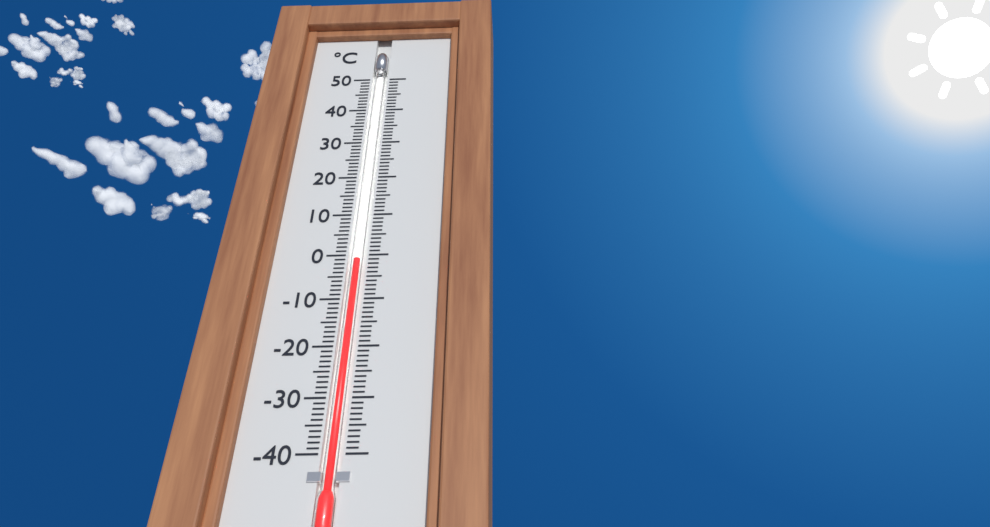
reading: -1 °C
